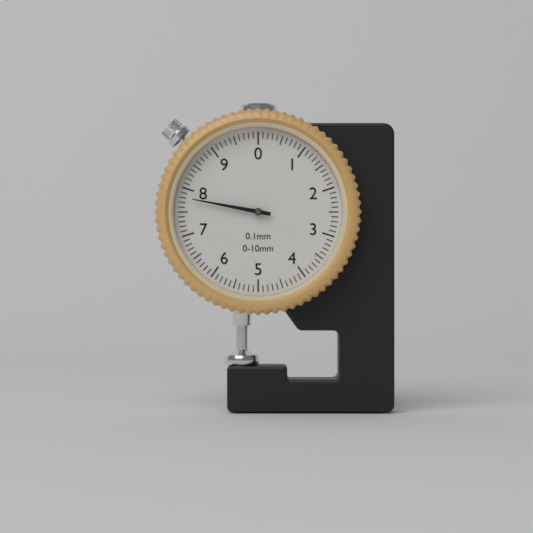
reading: 7.8 mm
